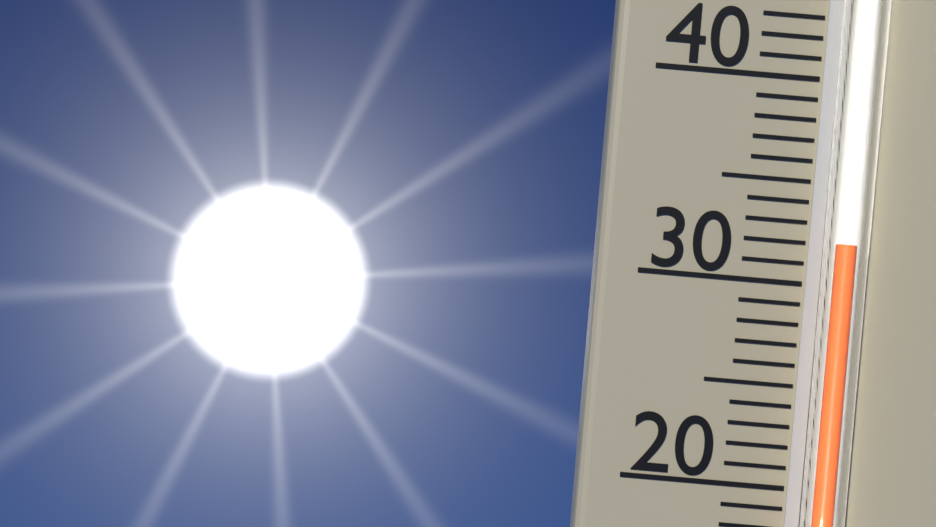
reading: 32 °C
